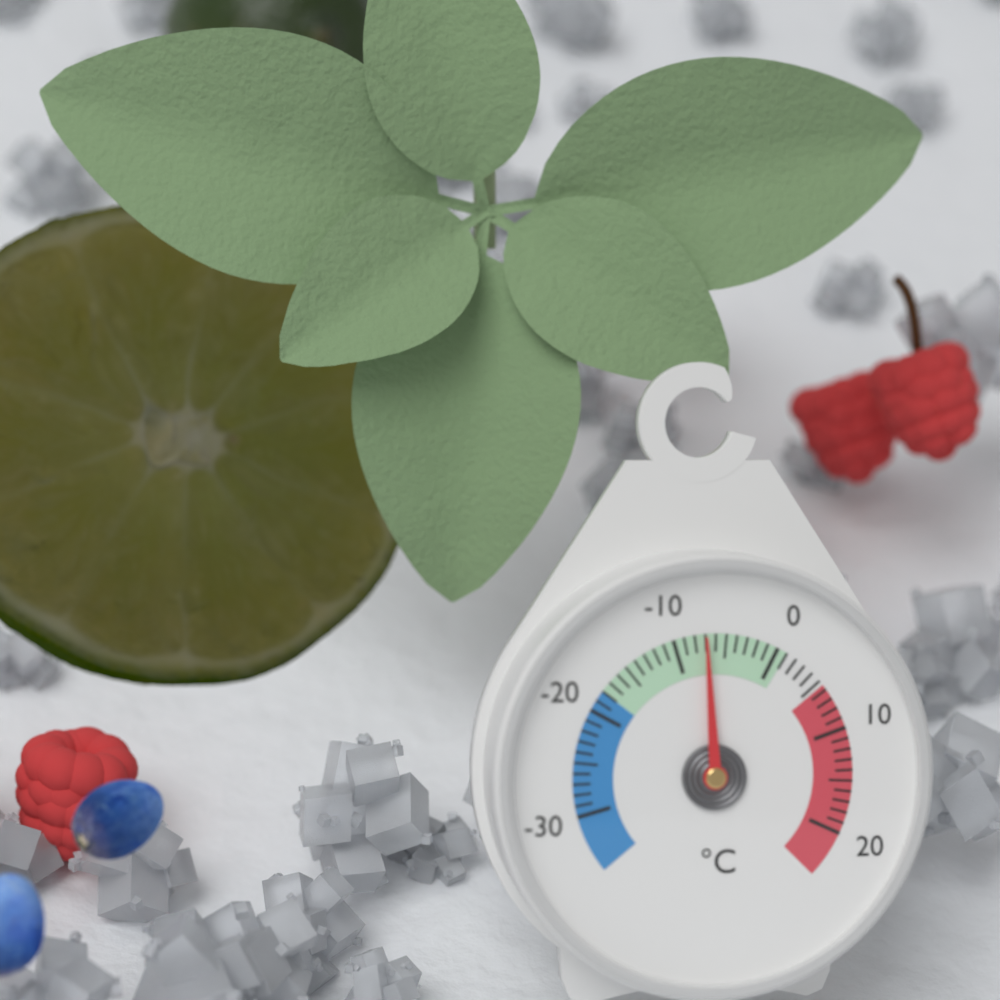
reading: -7 °C
